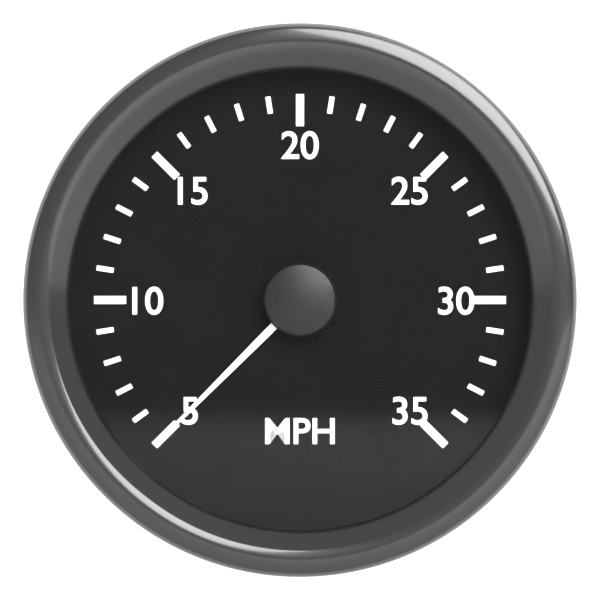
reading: 5 MPH
